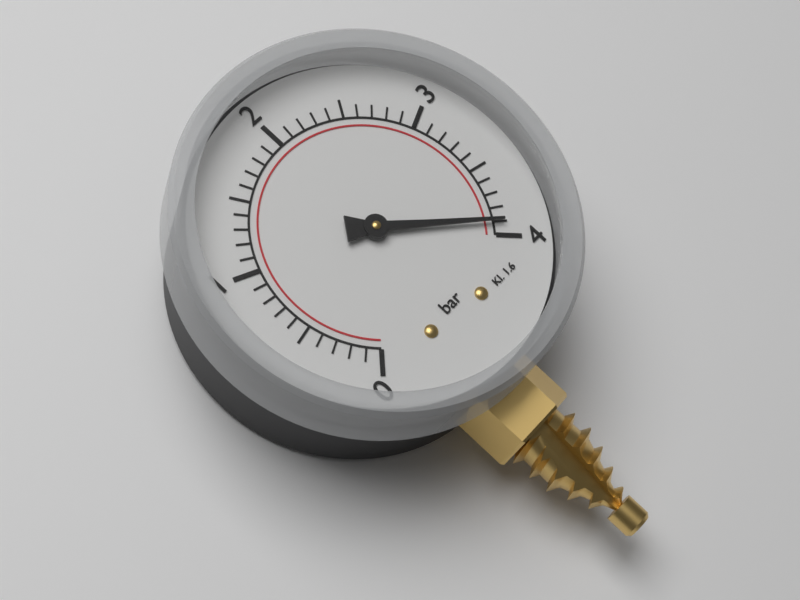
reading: 3.9 bar
